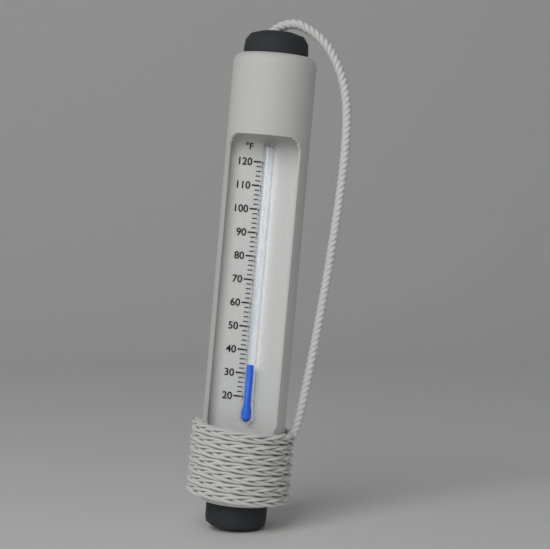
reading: 34 °F
